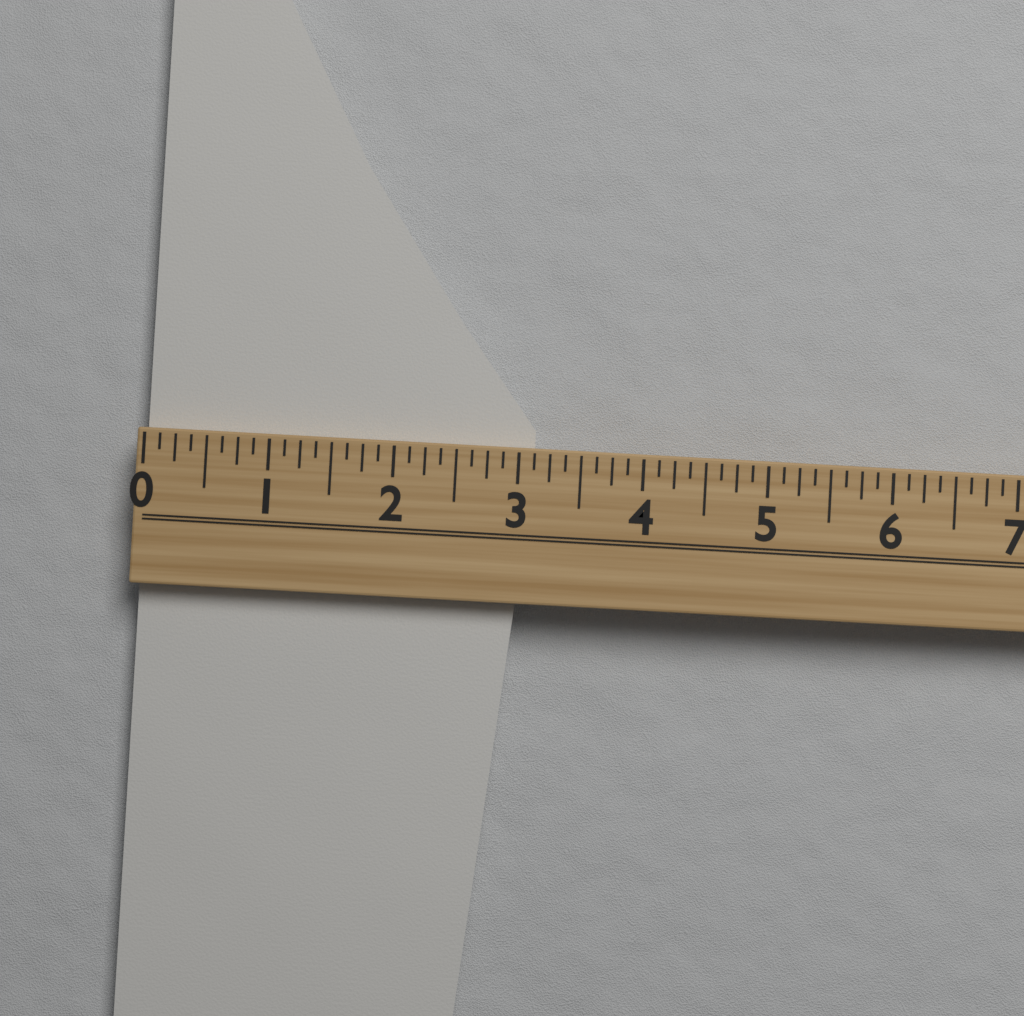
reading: 3.125 (no unit)
